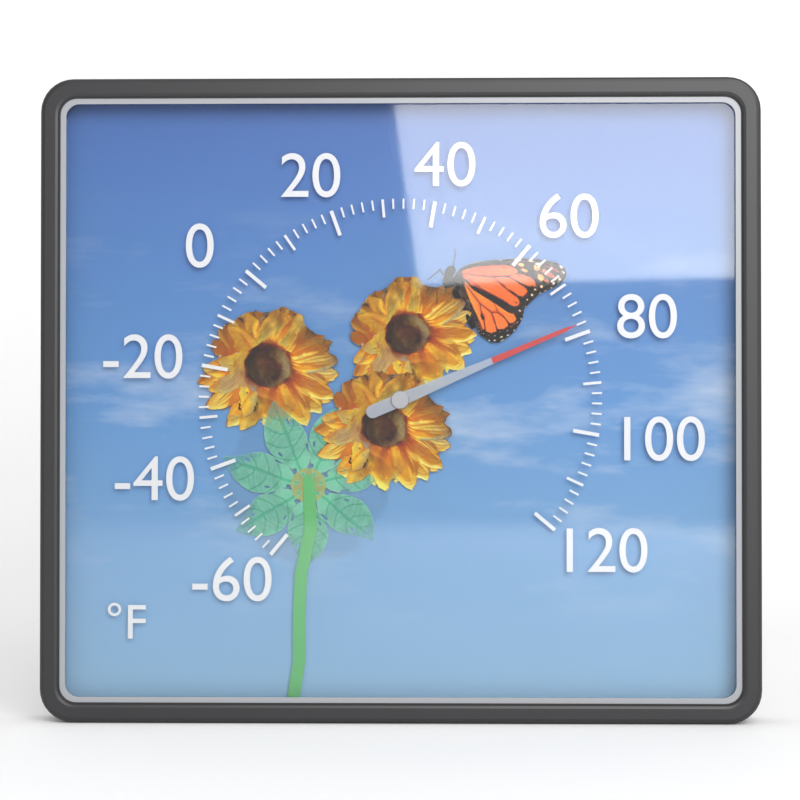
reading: 78 °F
